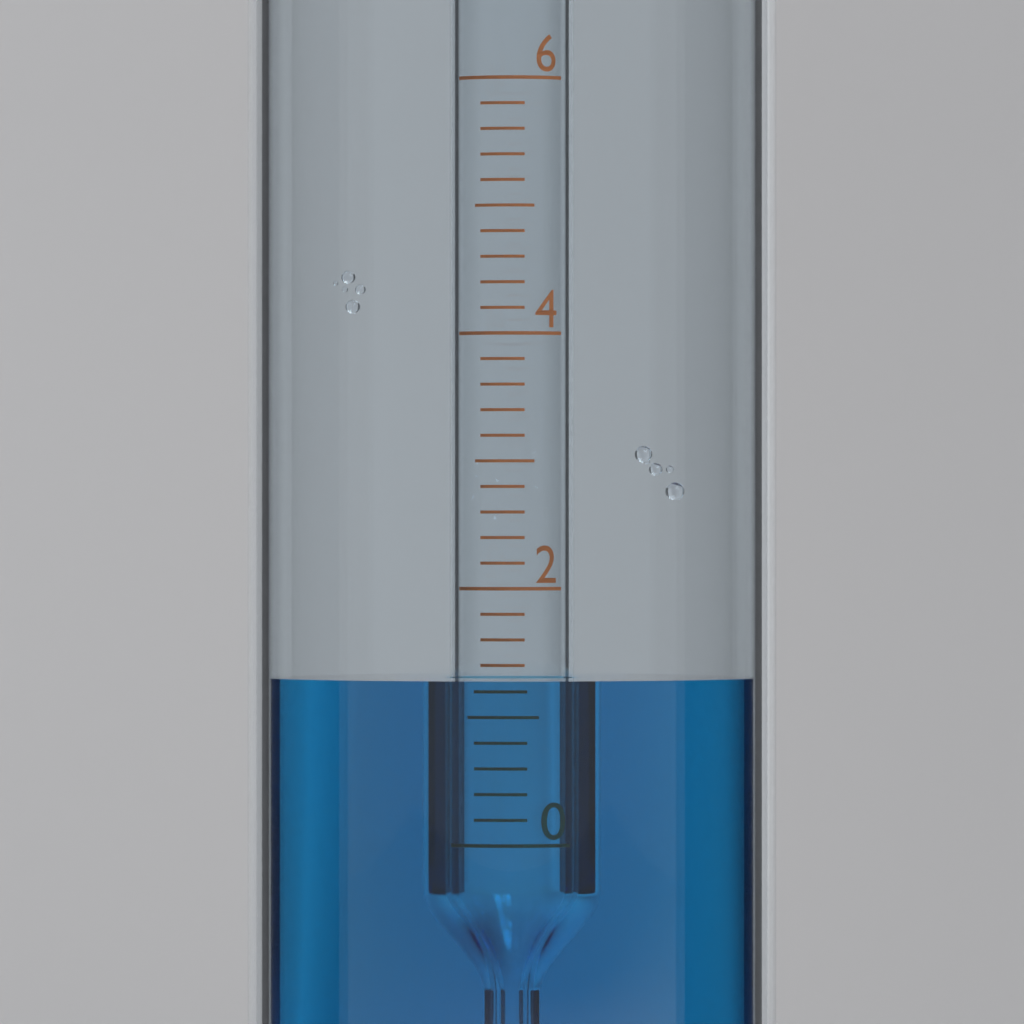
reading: 1.3 (no unit)
